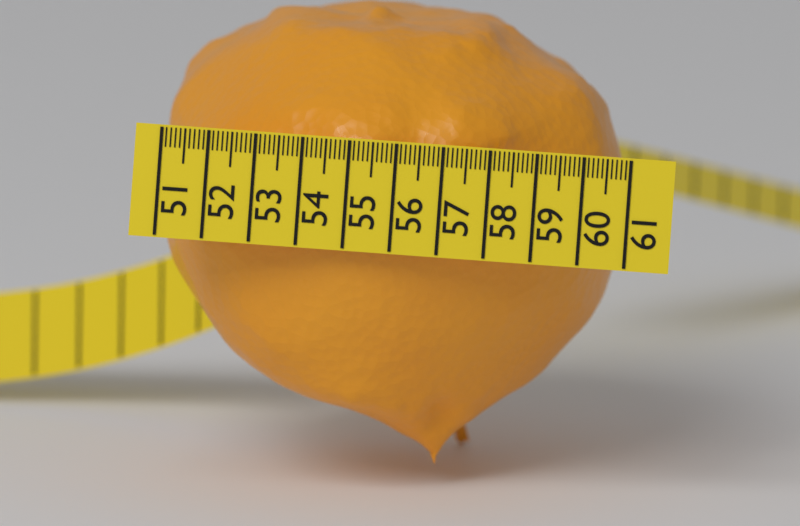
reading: 60.9 (no unit)
